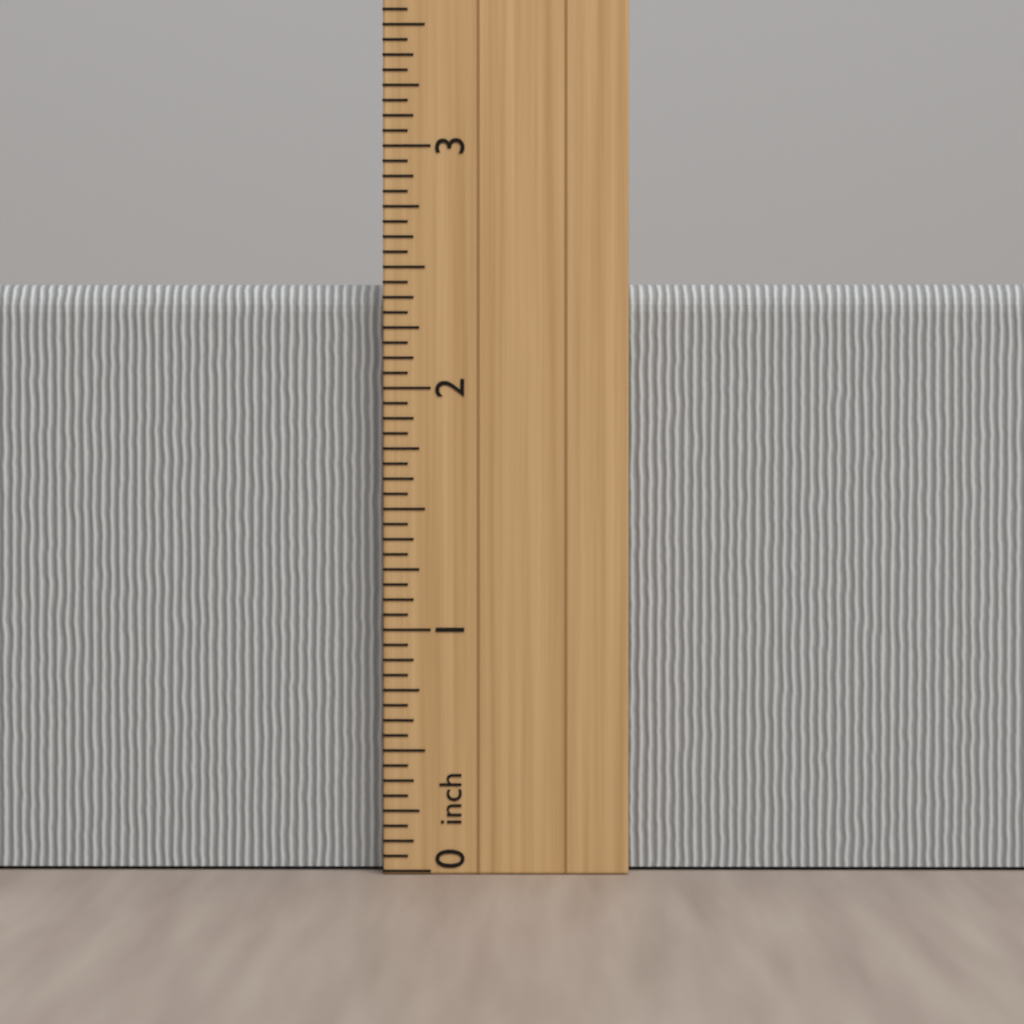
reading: 2.4375 inch
